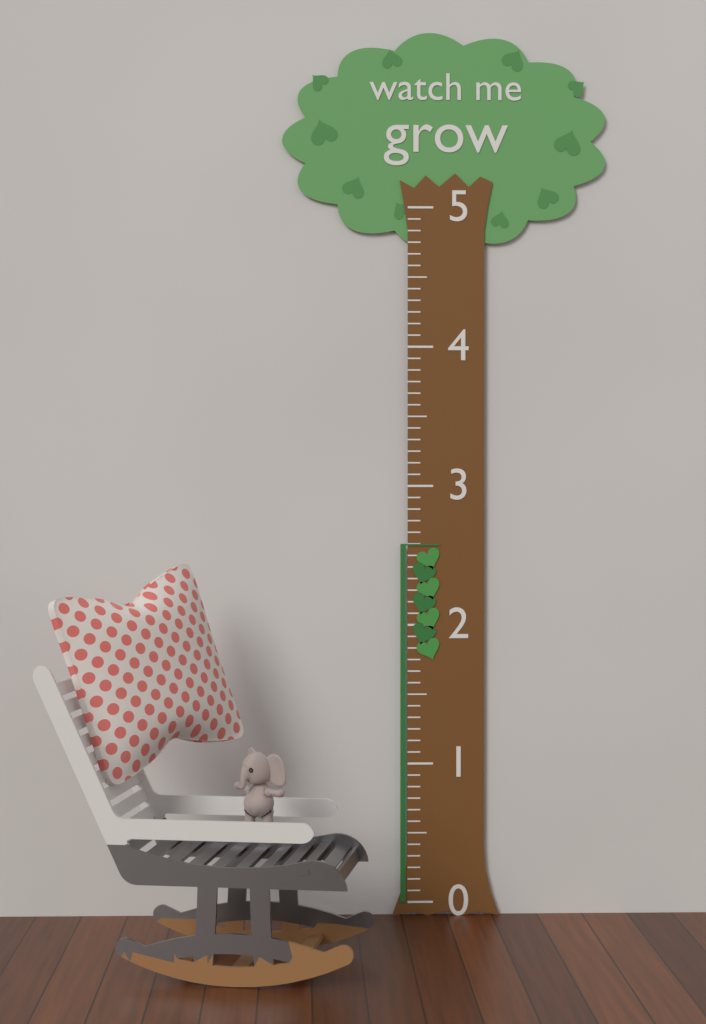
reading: 2.583333 (no unit)
